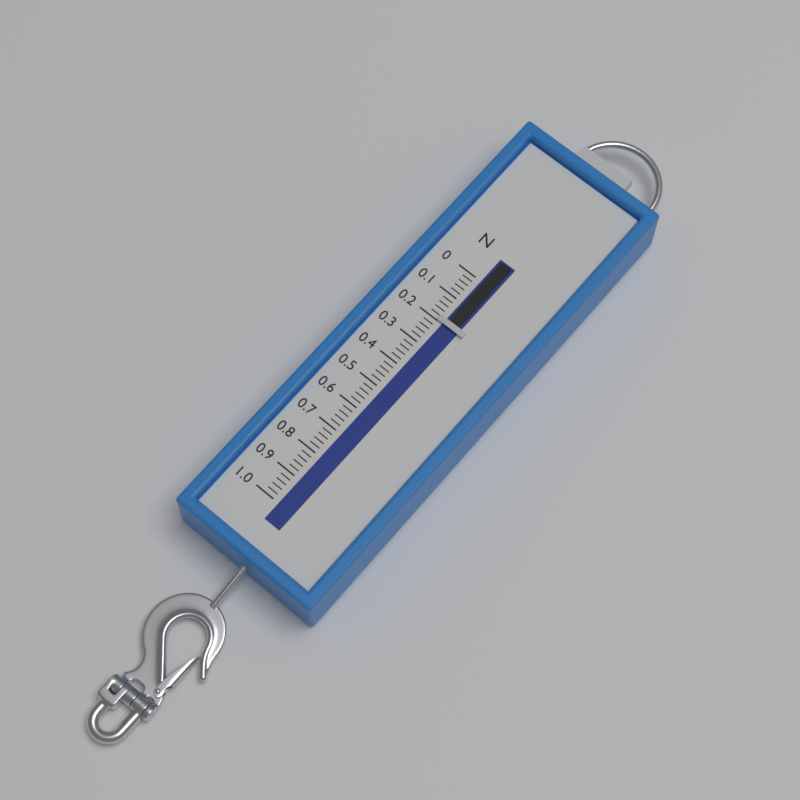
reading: 0.20 N
